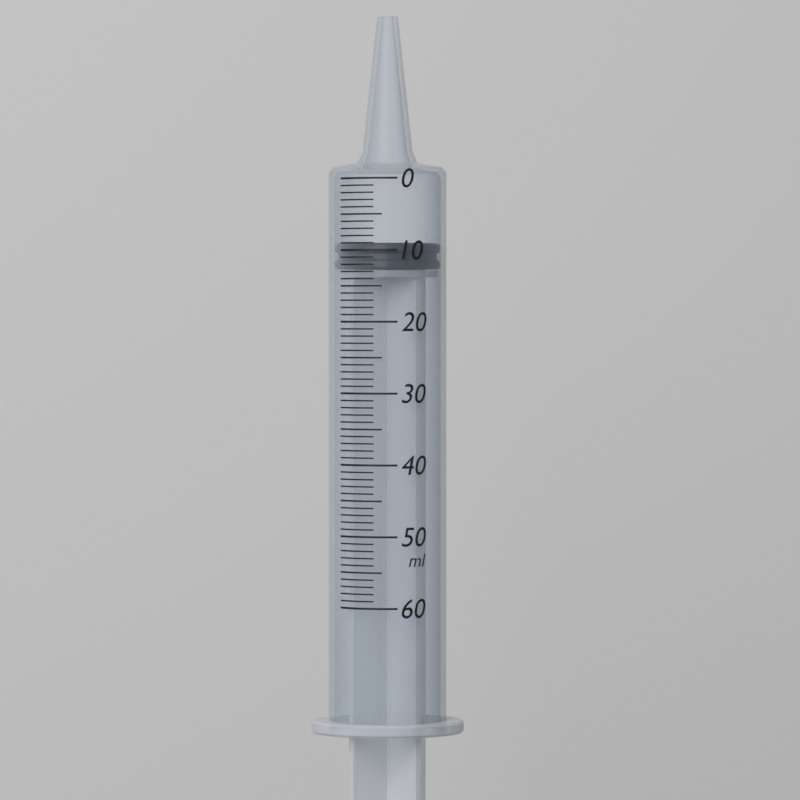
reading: 9 ml
